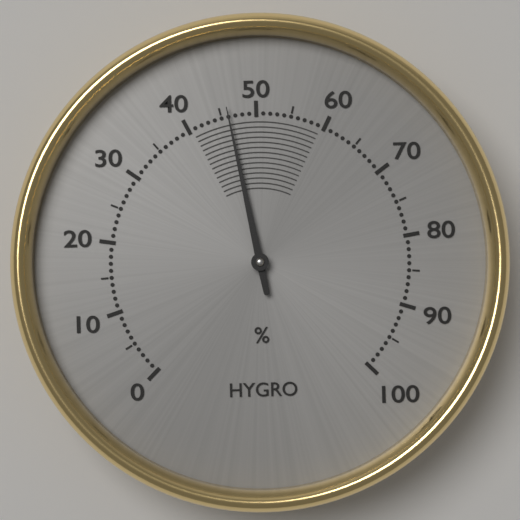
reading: 46 %
